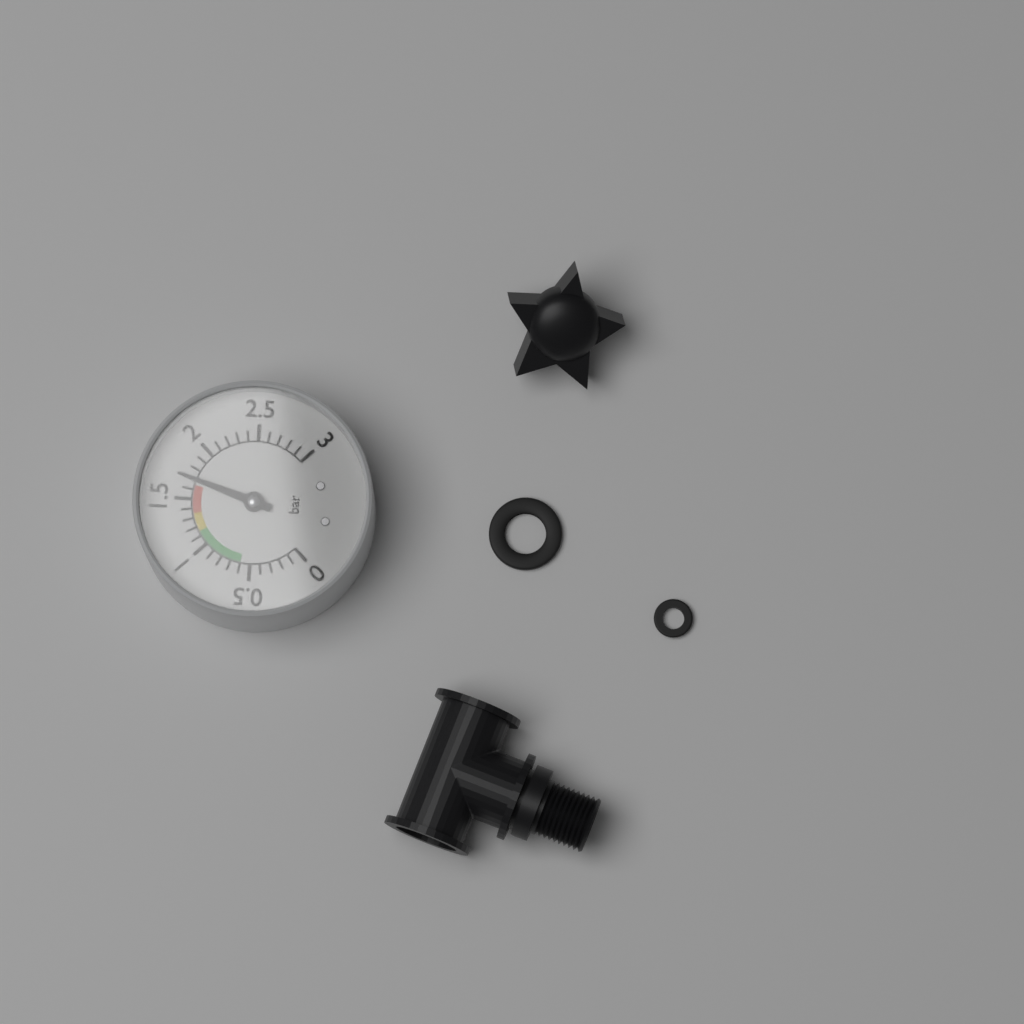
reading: 1.7 bar
